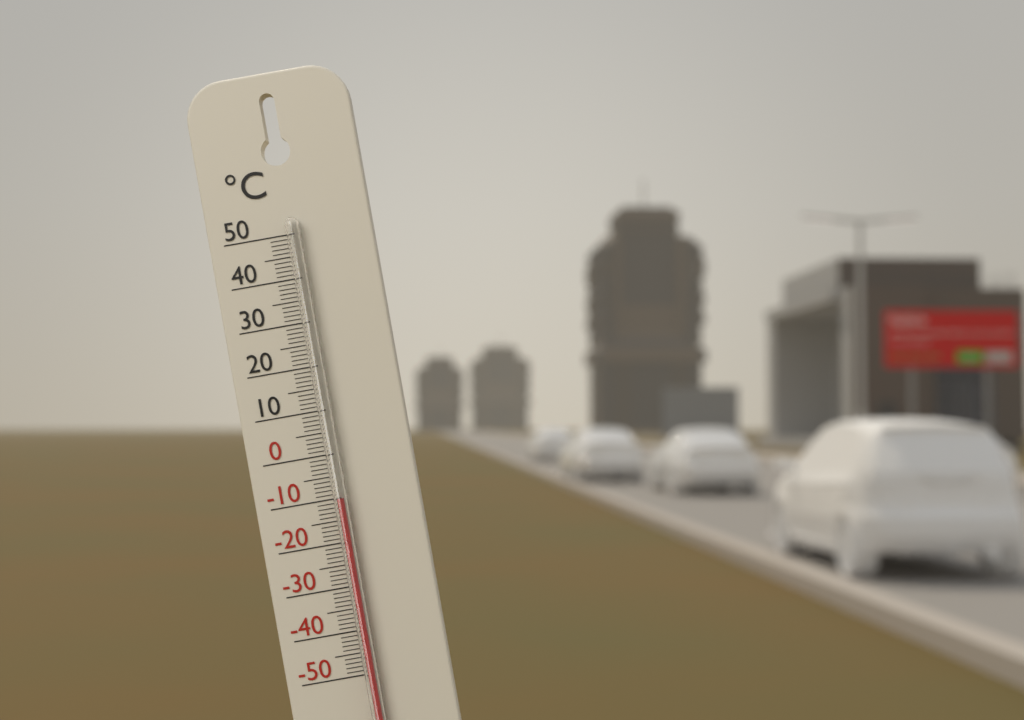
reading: -10 °C
